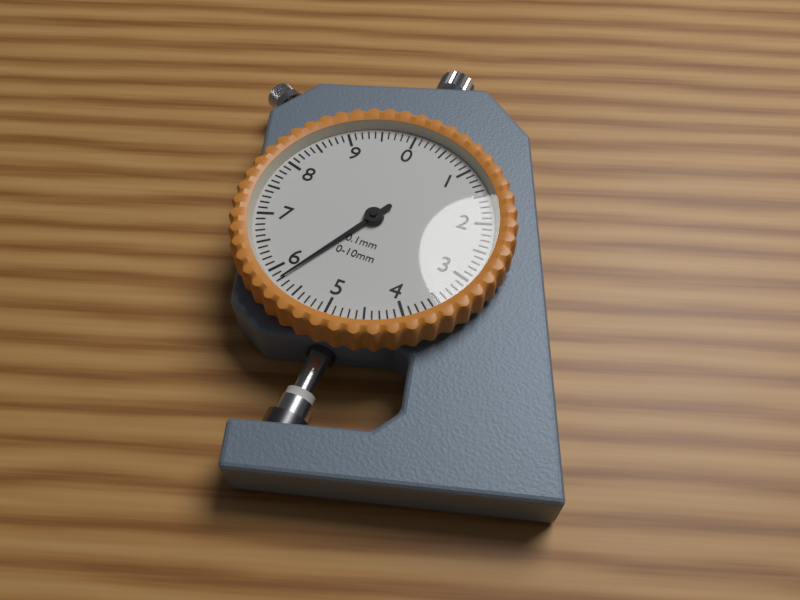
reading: 5.8 mm
